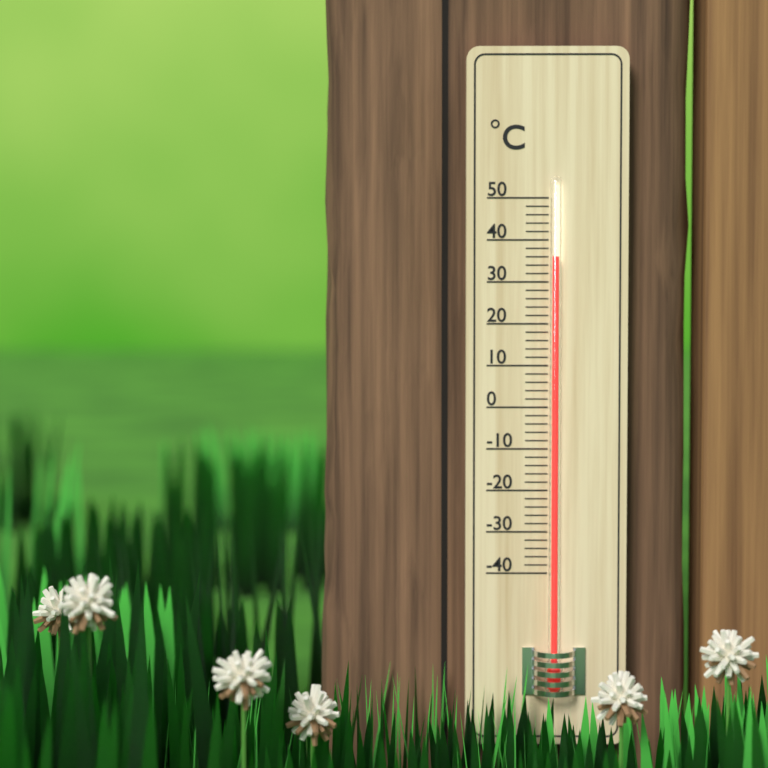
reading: 36 °C
